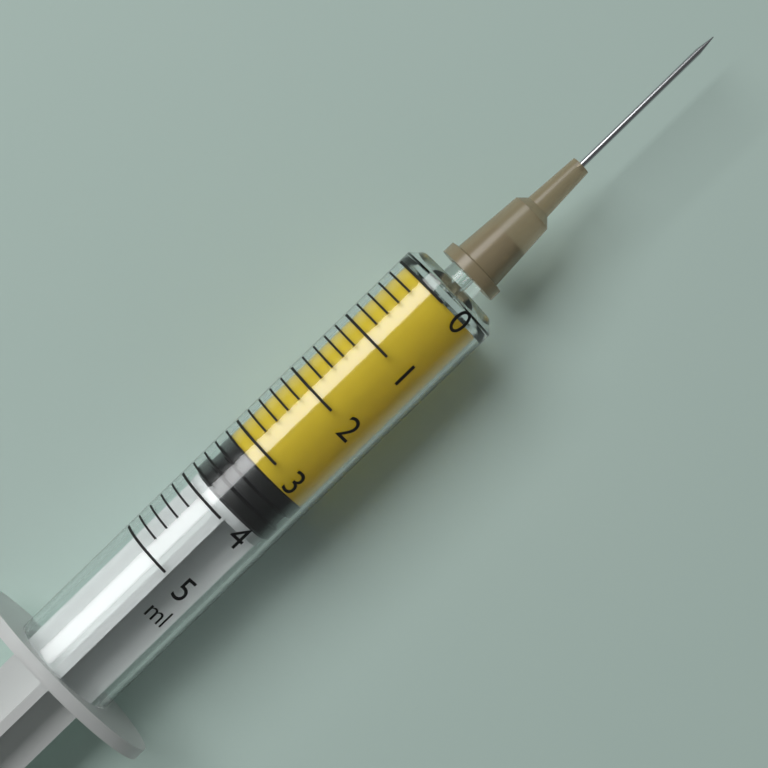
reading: 3.2 ml
